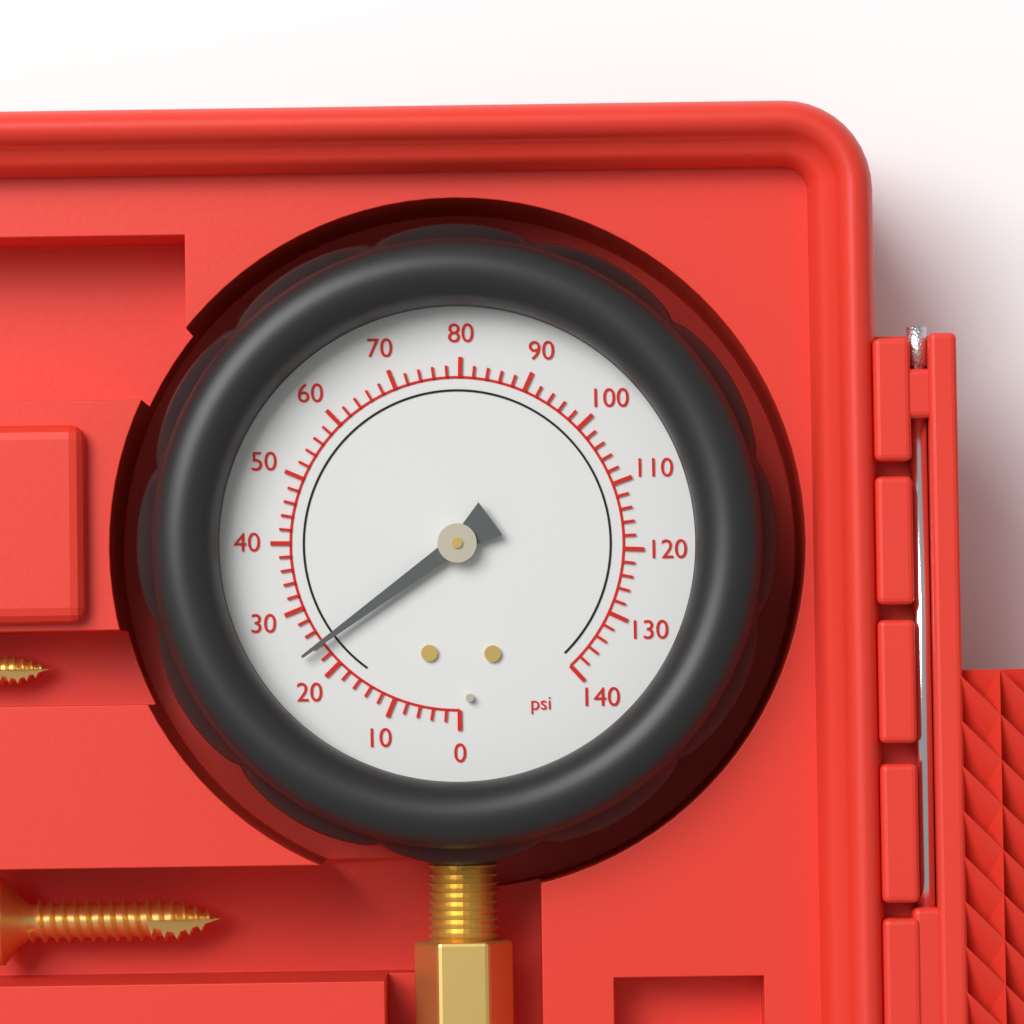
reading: 24 psi
